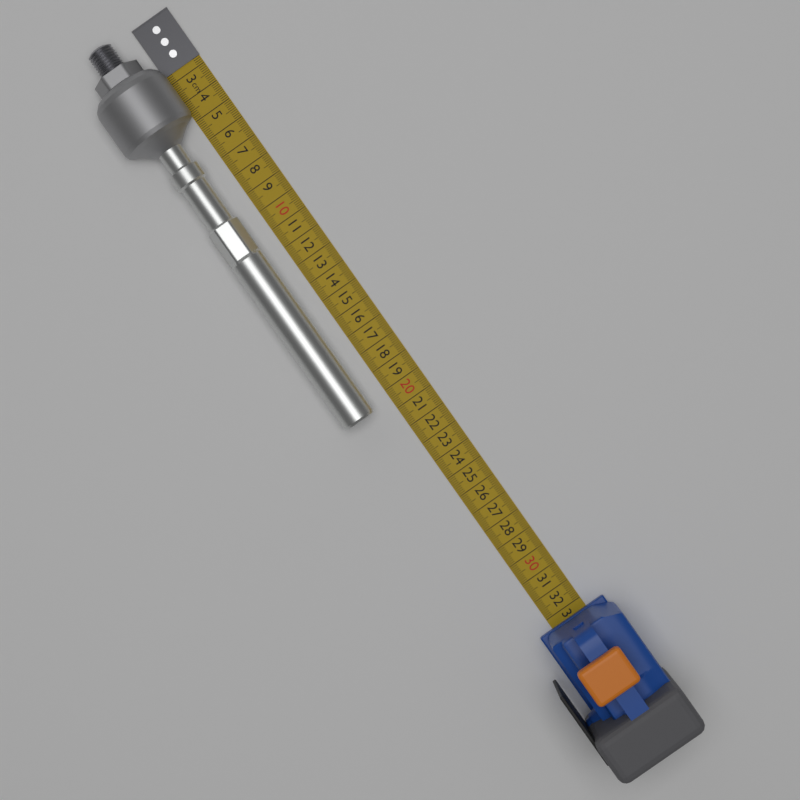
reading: 20.5 cm
